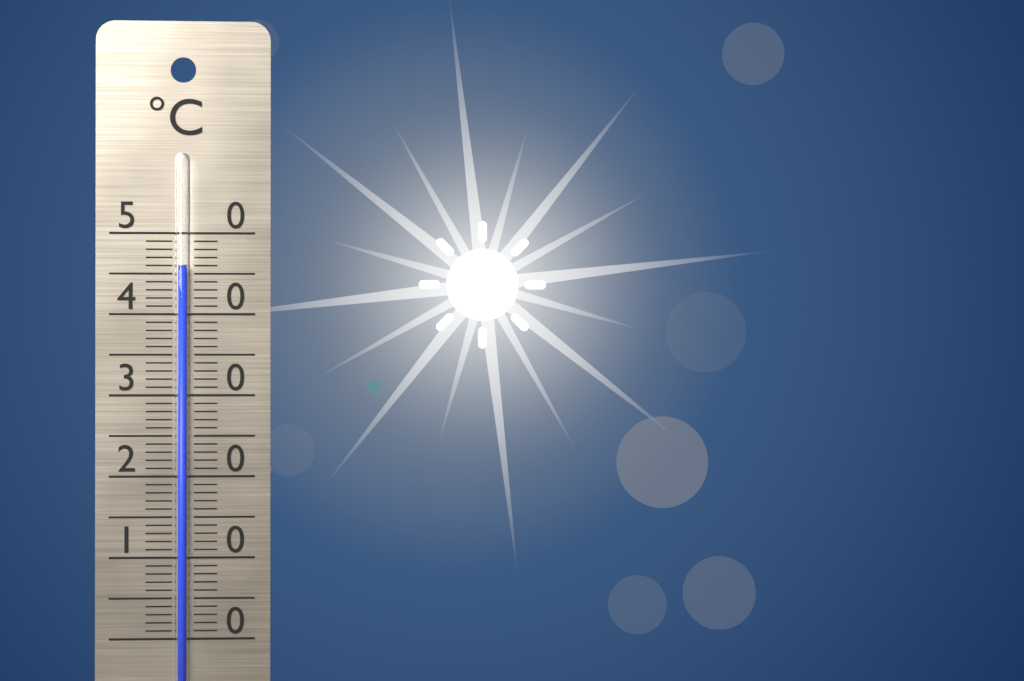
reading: 46 °C
